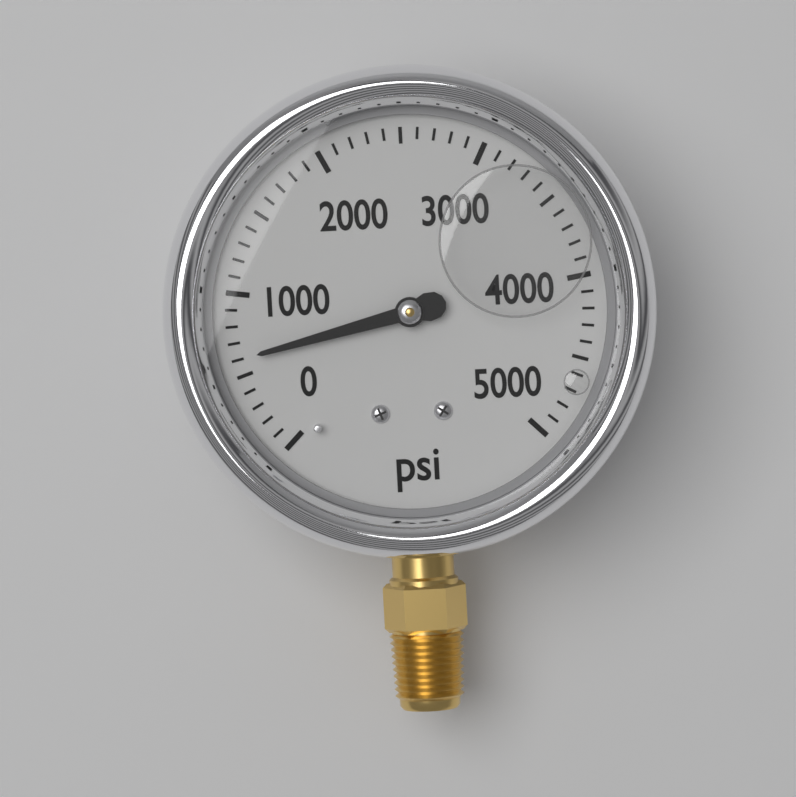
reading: 600 psi
